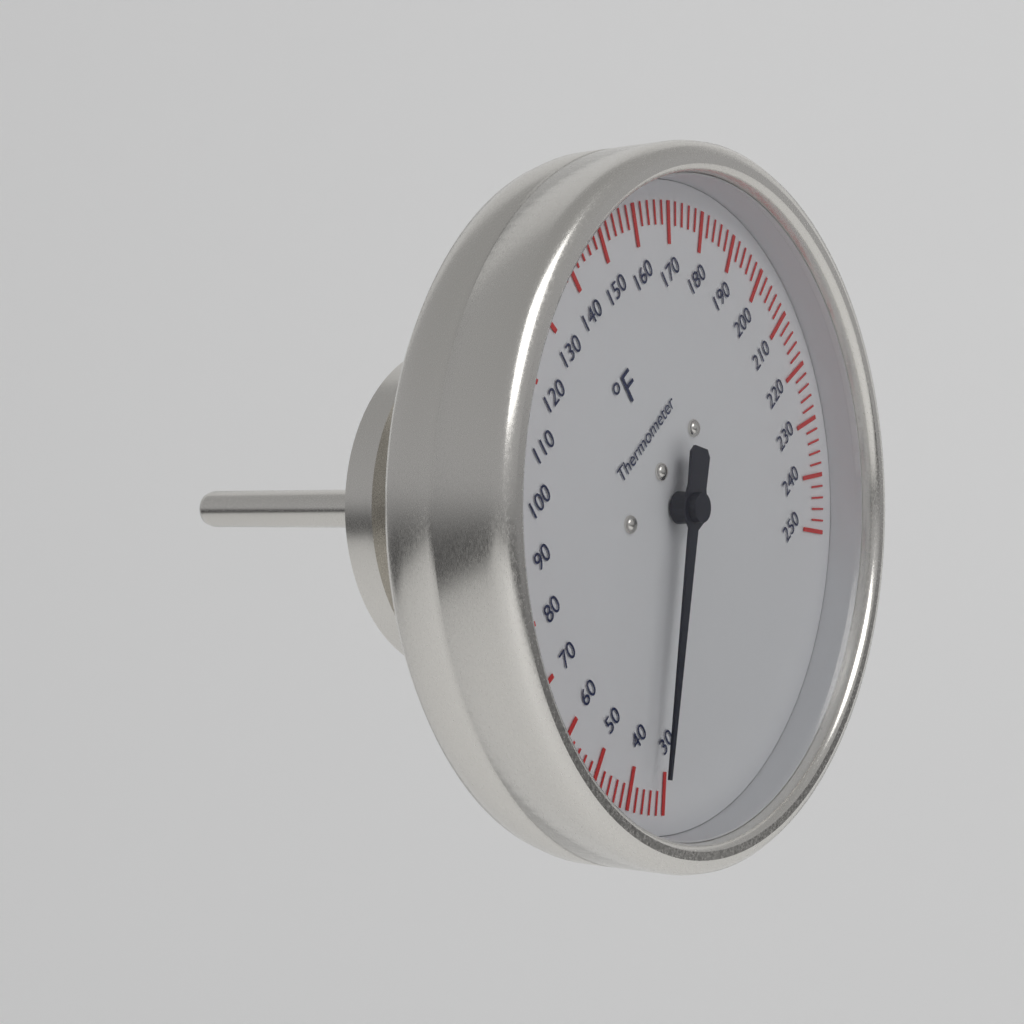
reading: 34 °F
